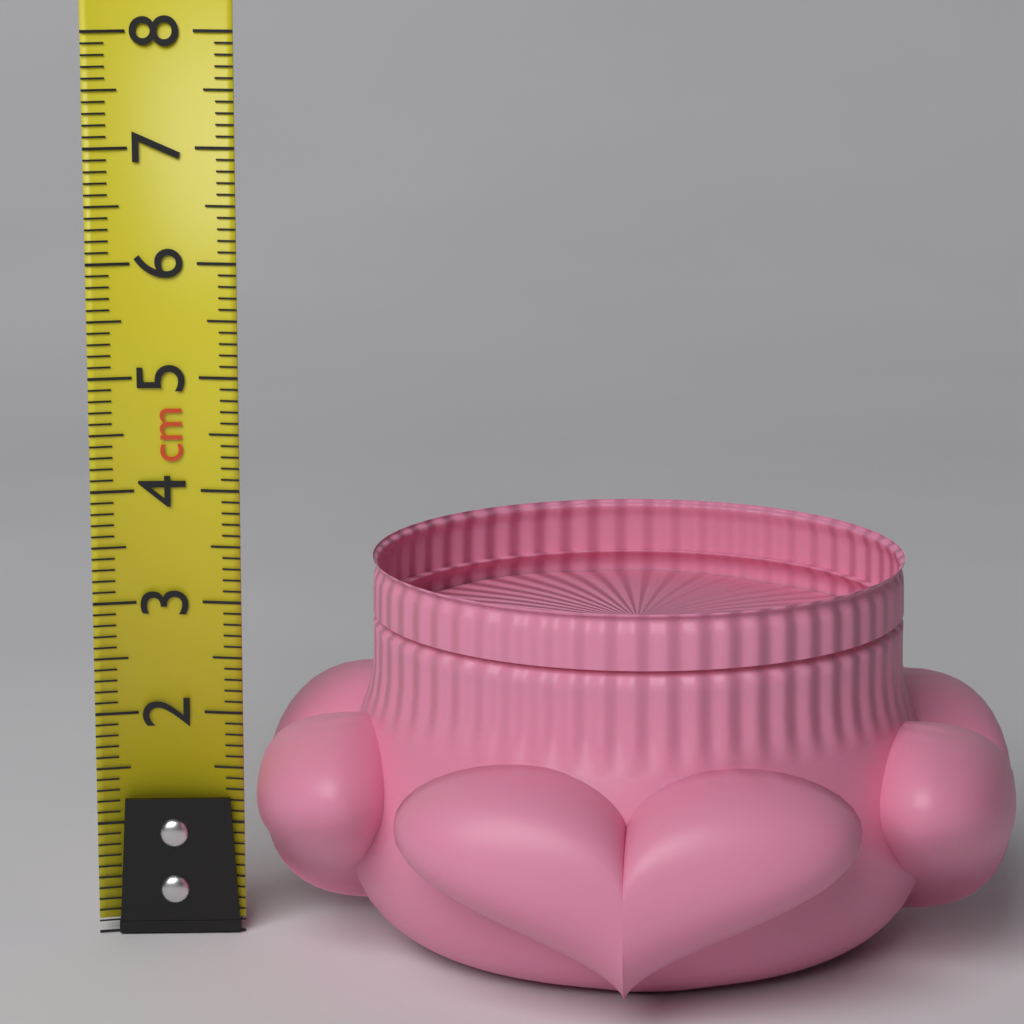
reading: 3.4 cm
